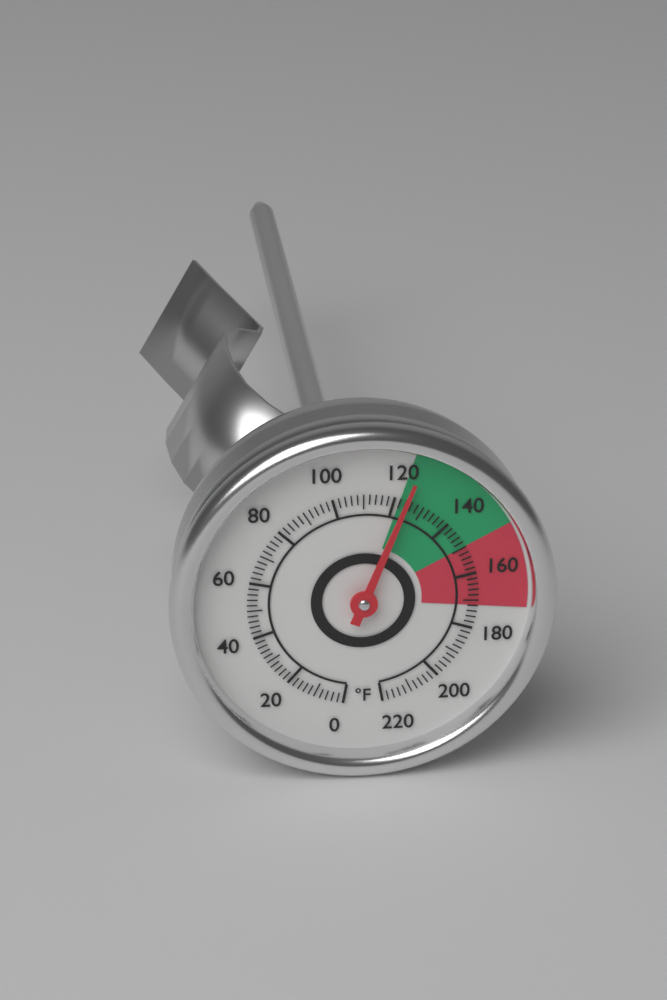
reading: 124 °F
